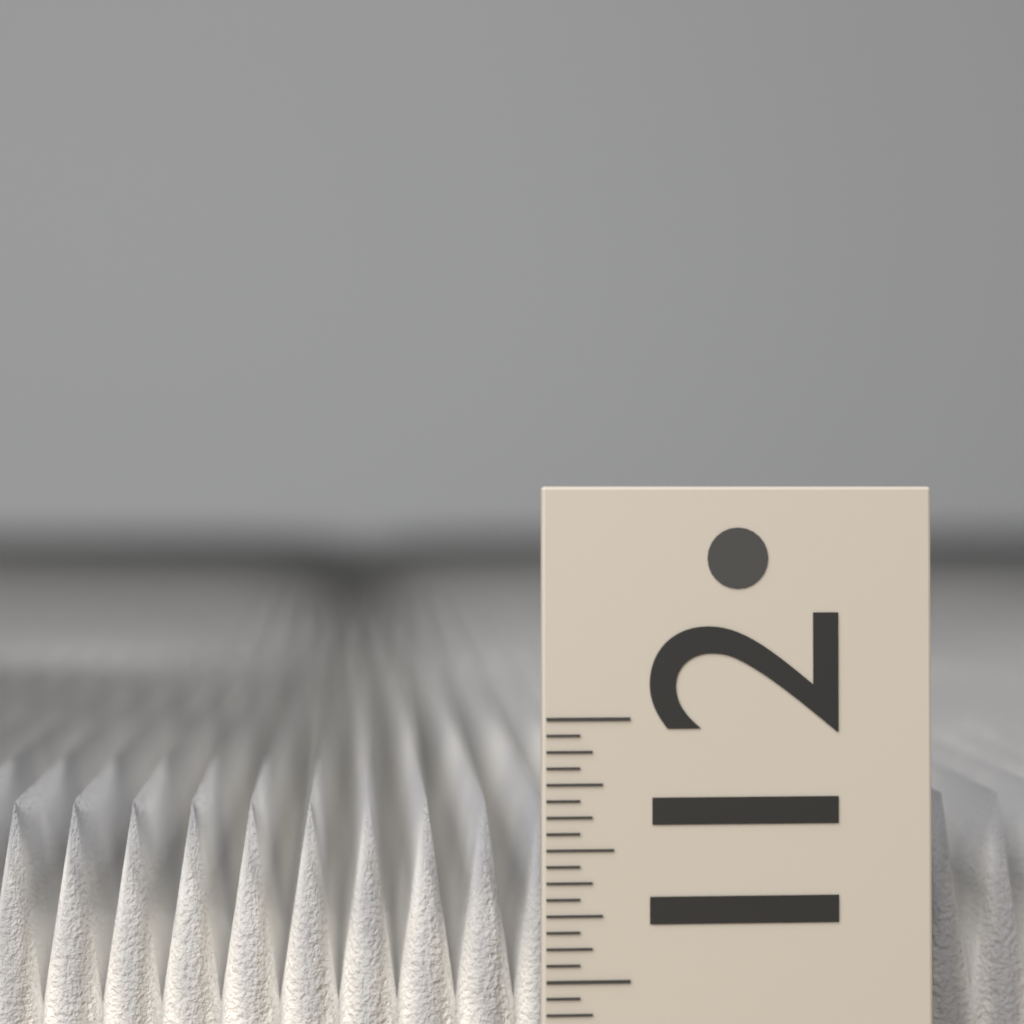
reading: 11.6250 (no unit)
